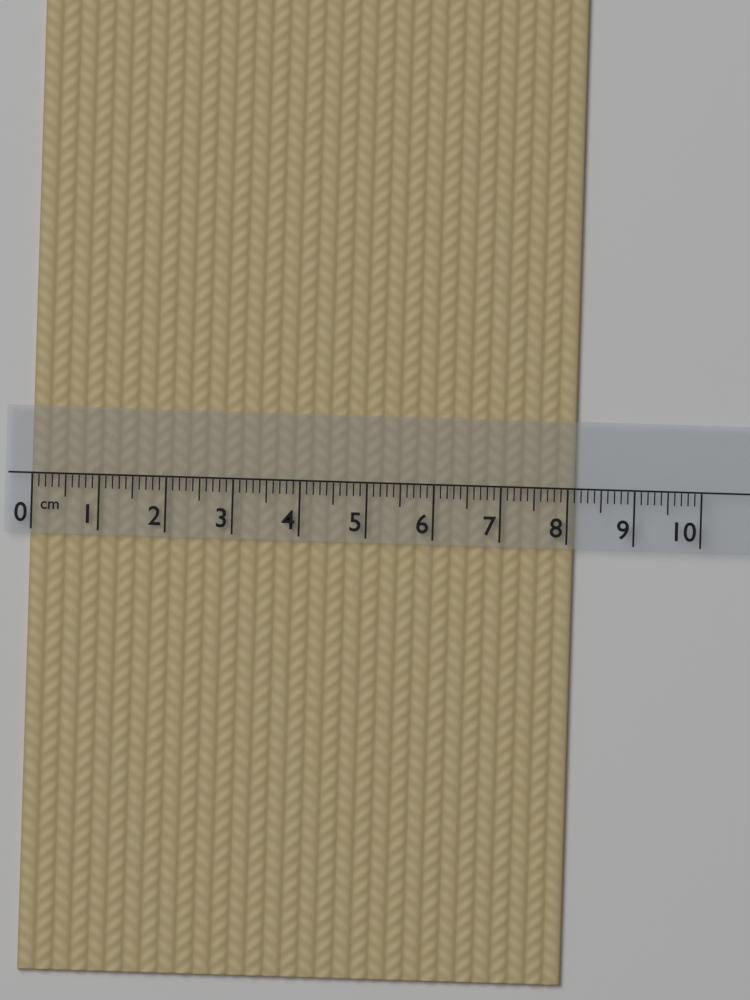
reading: 8.1 cm
